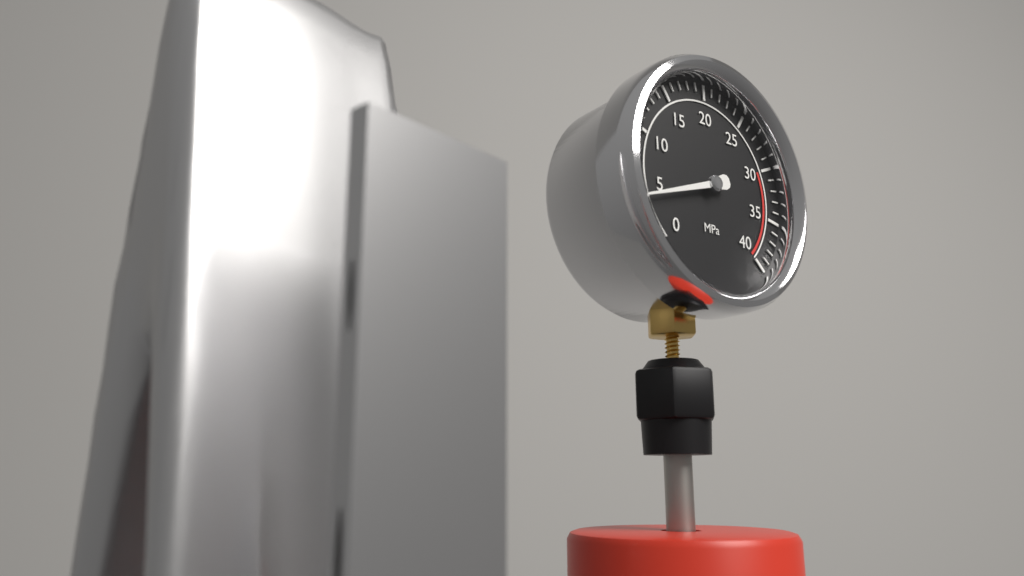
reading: 4 MPa
